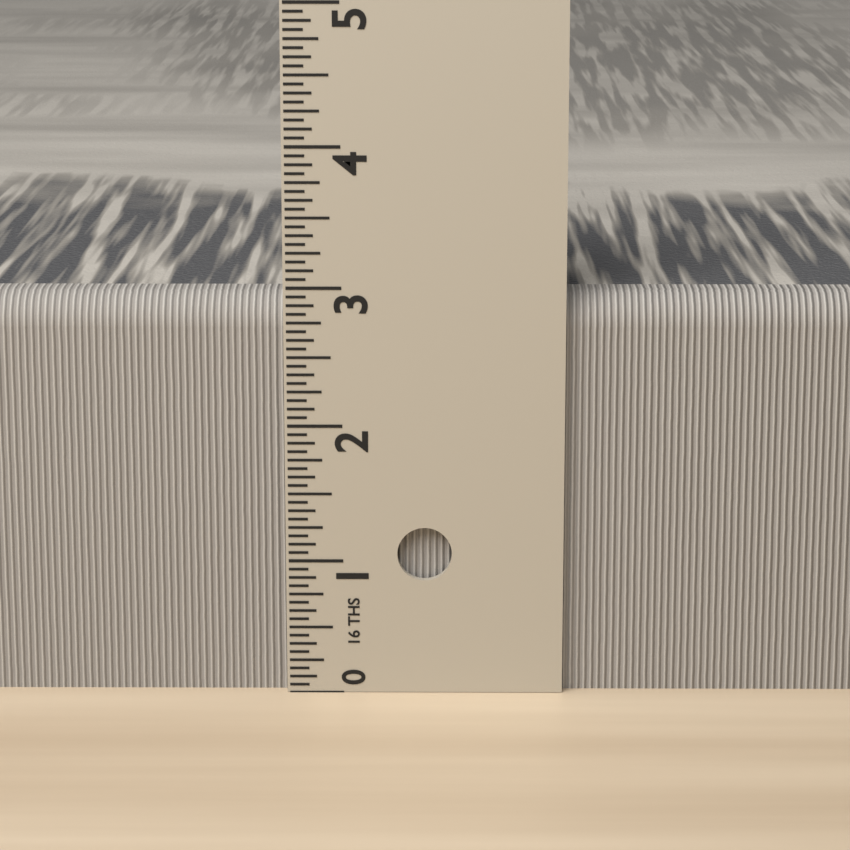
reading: 2.9375 in
